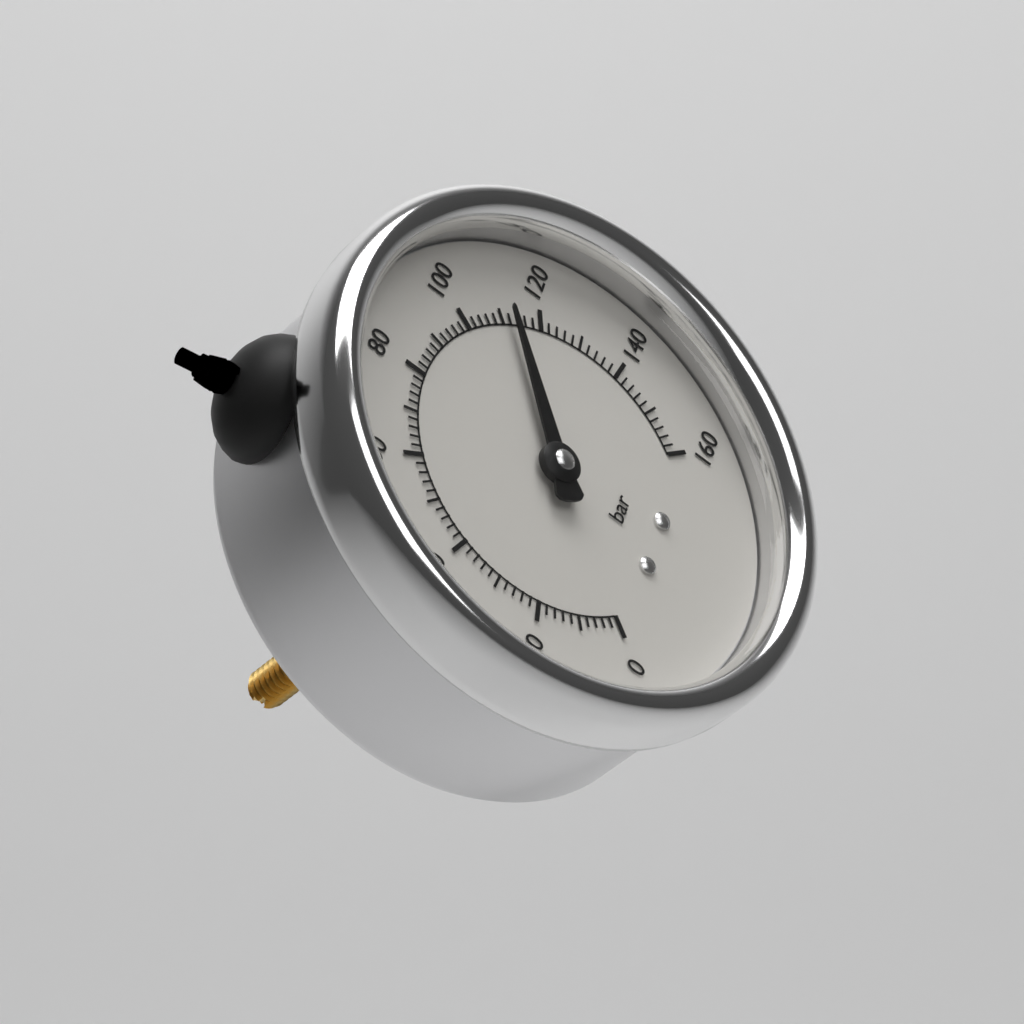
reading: 112 bar
